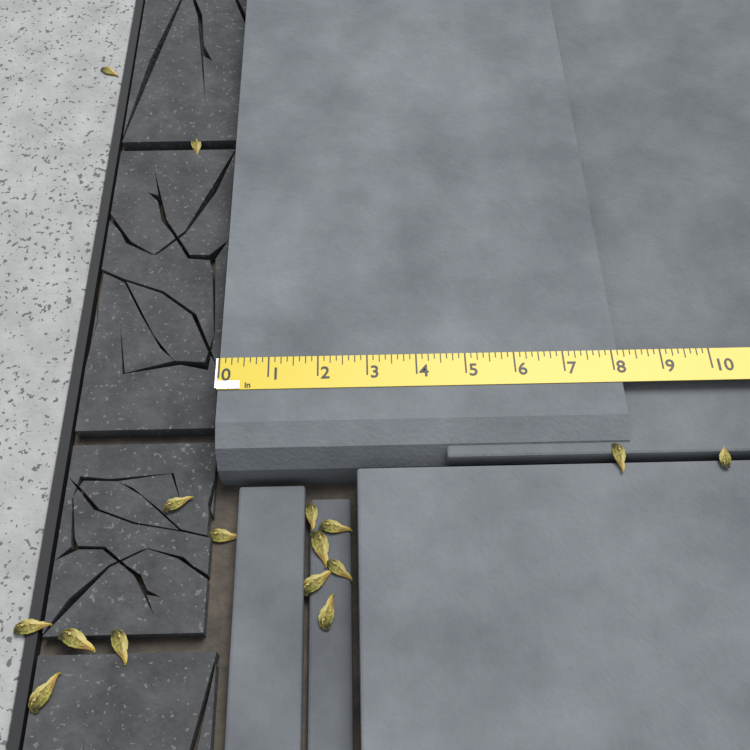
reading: 8.125 in
